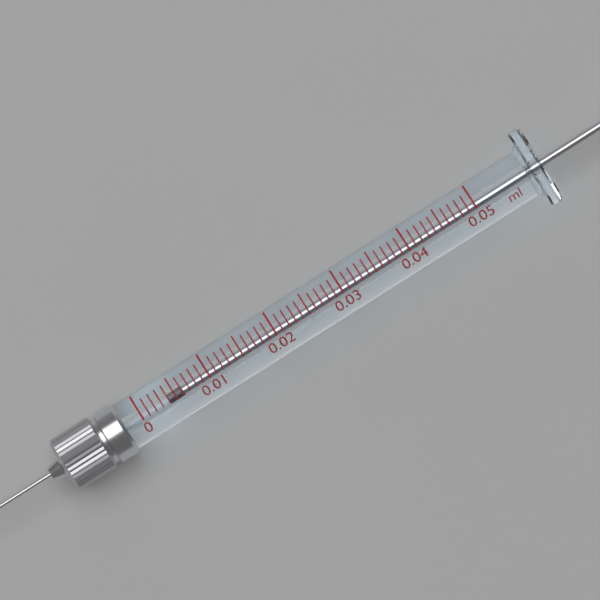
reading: 0.004 ml
